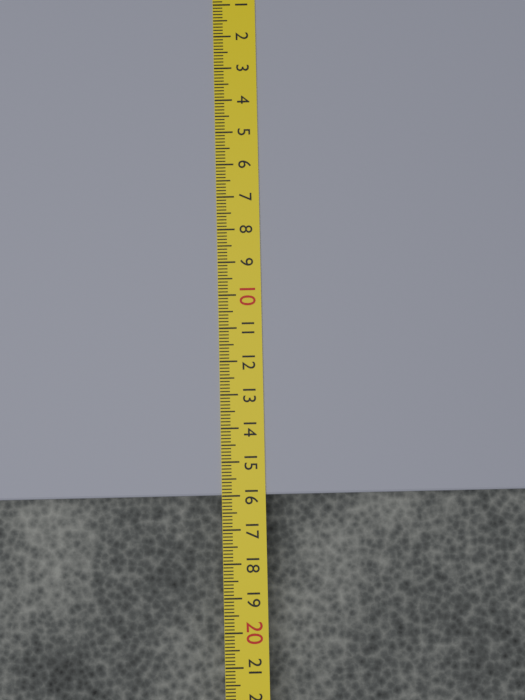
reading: 16.0 cm
